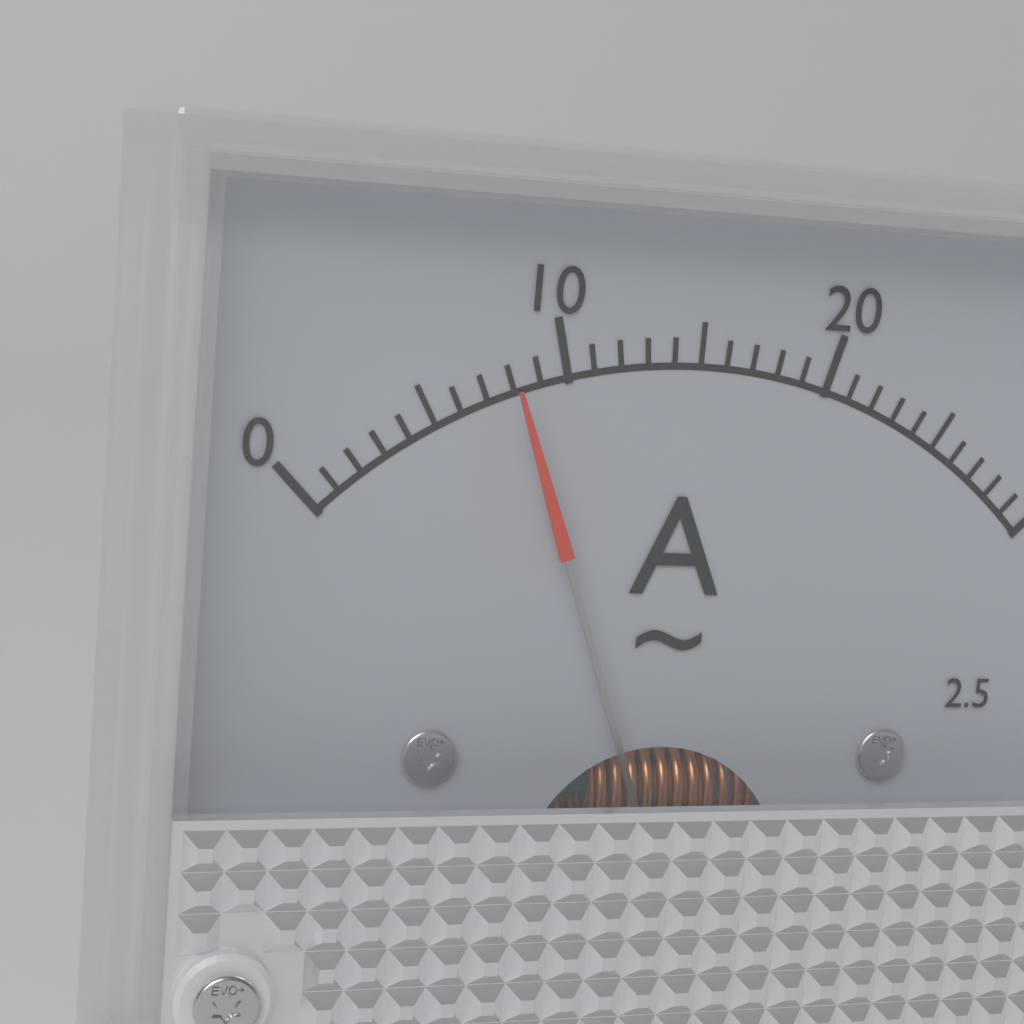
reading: 8 A
